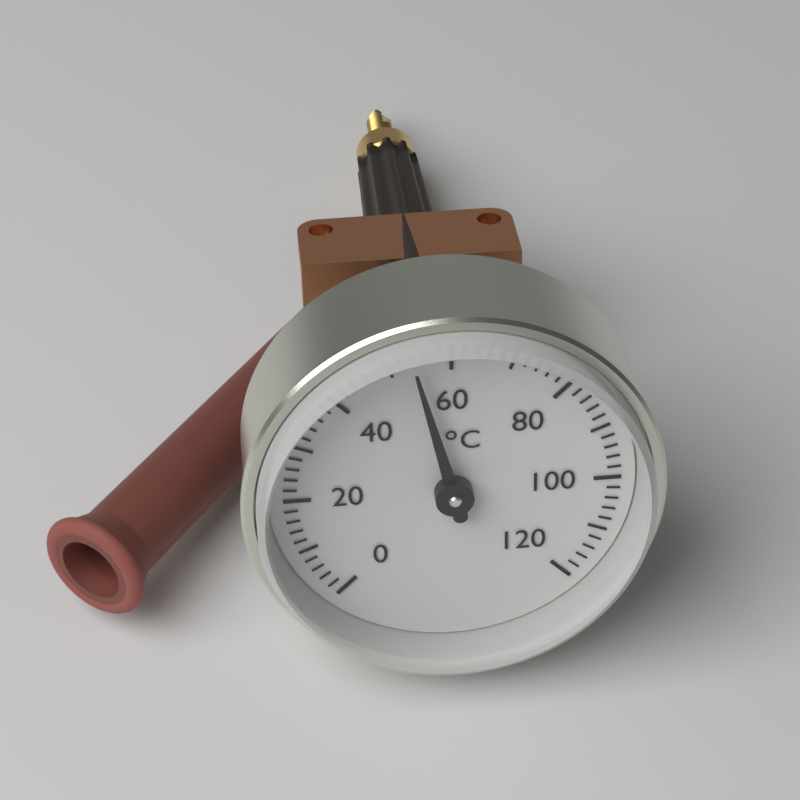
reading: 54 °C
